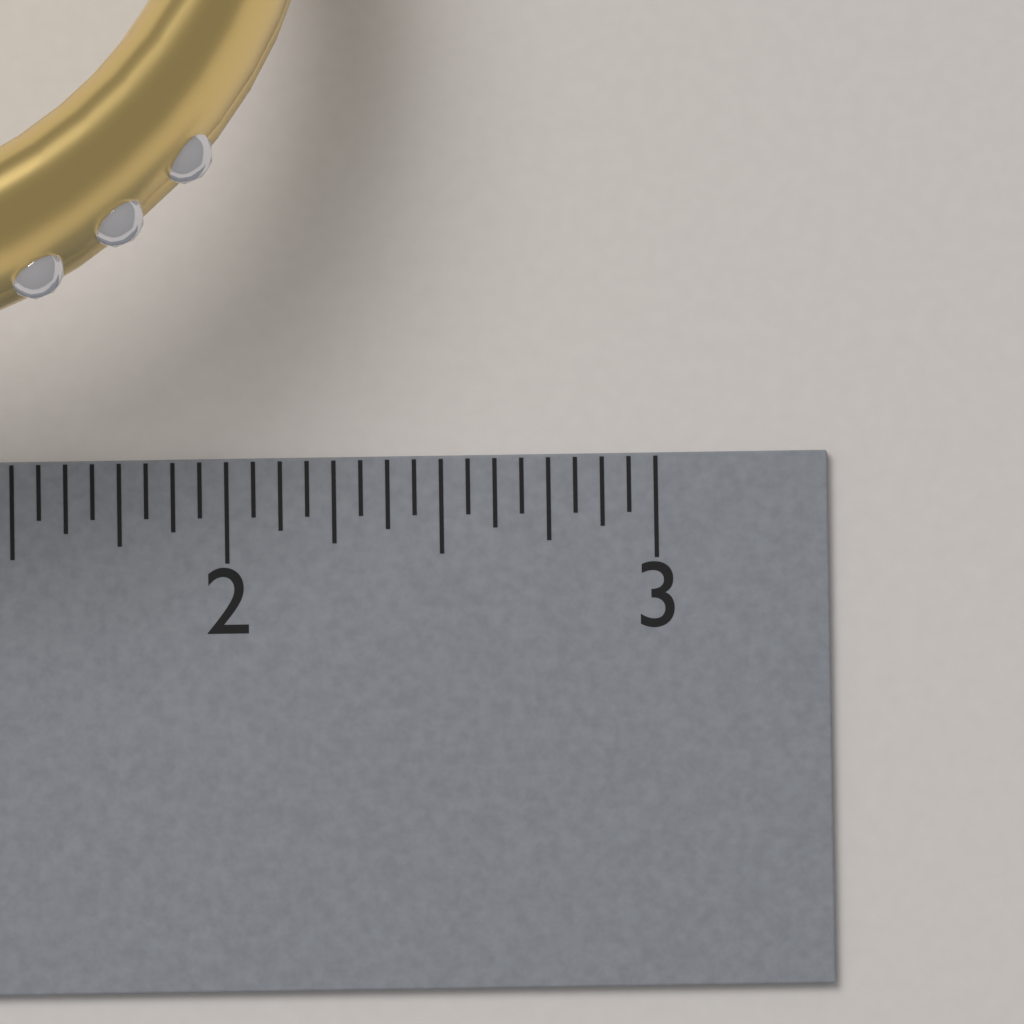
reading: 2.2500 inch
